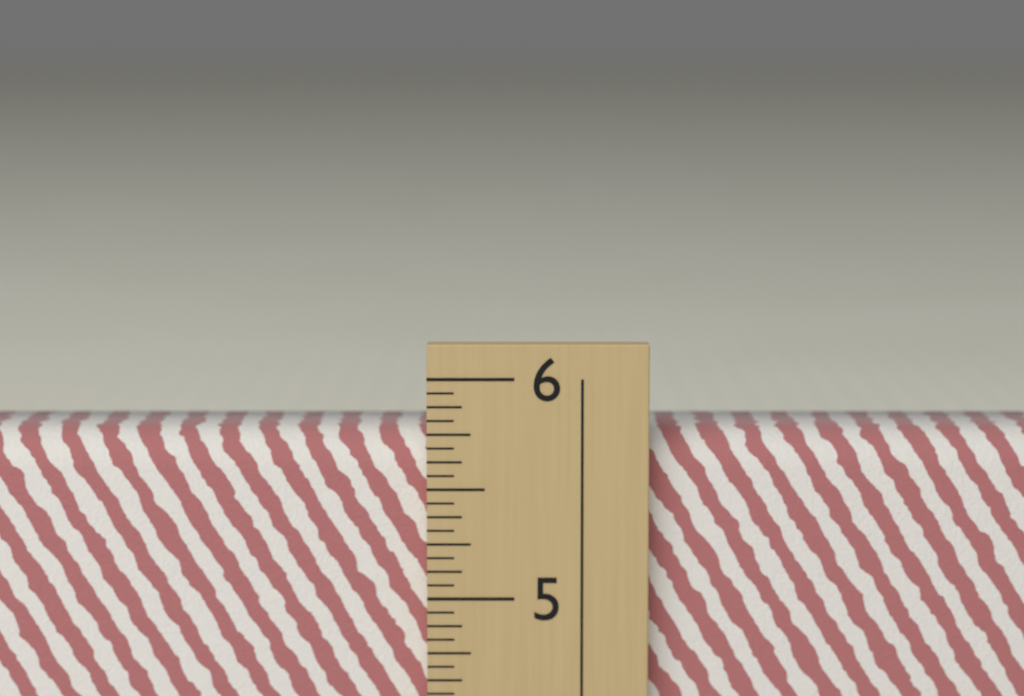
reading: 5.7500 in
